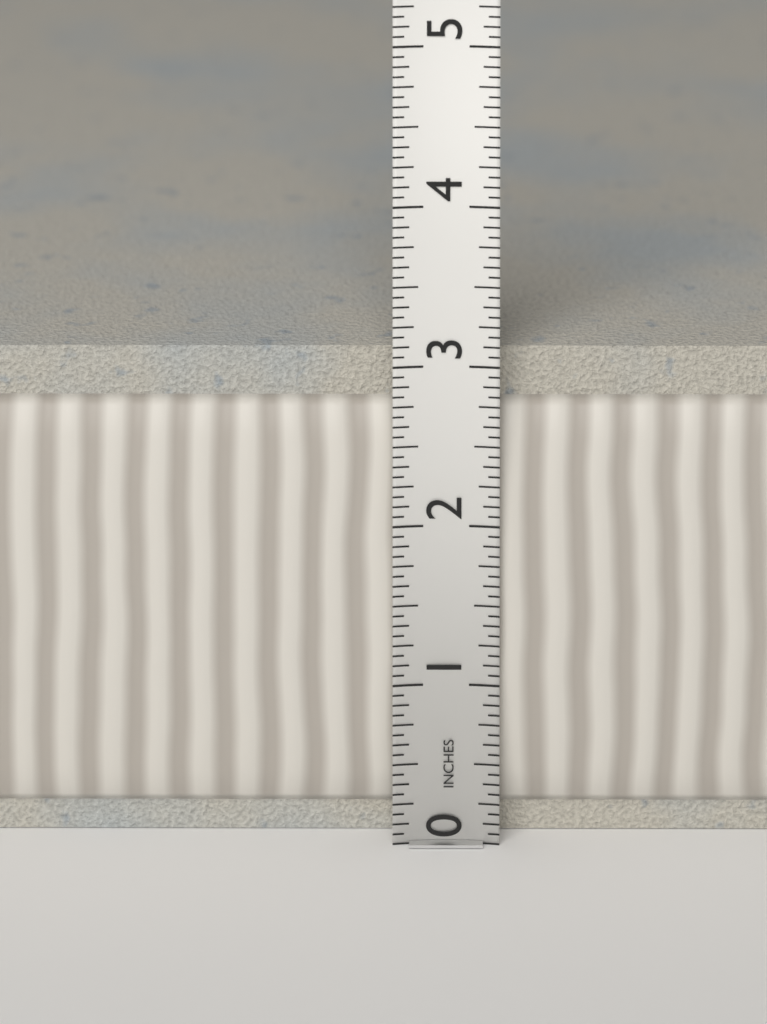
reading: 3.0625 in
